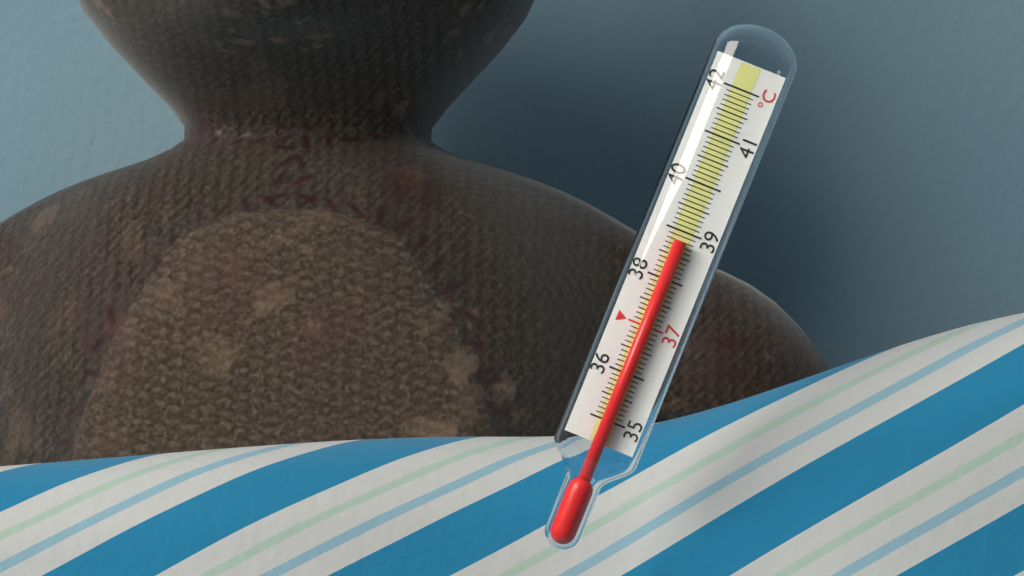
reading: 38.8 °C
